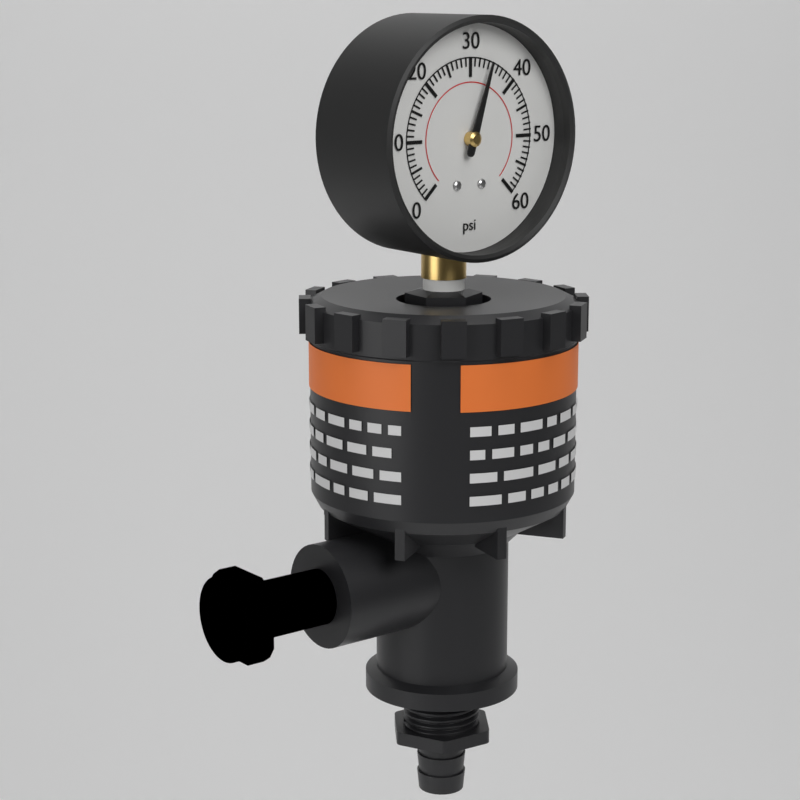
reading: 34 psi
